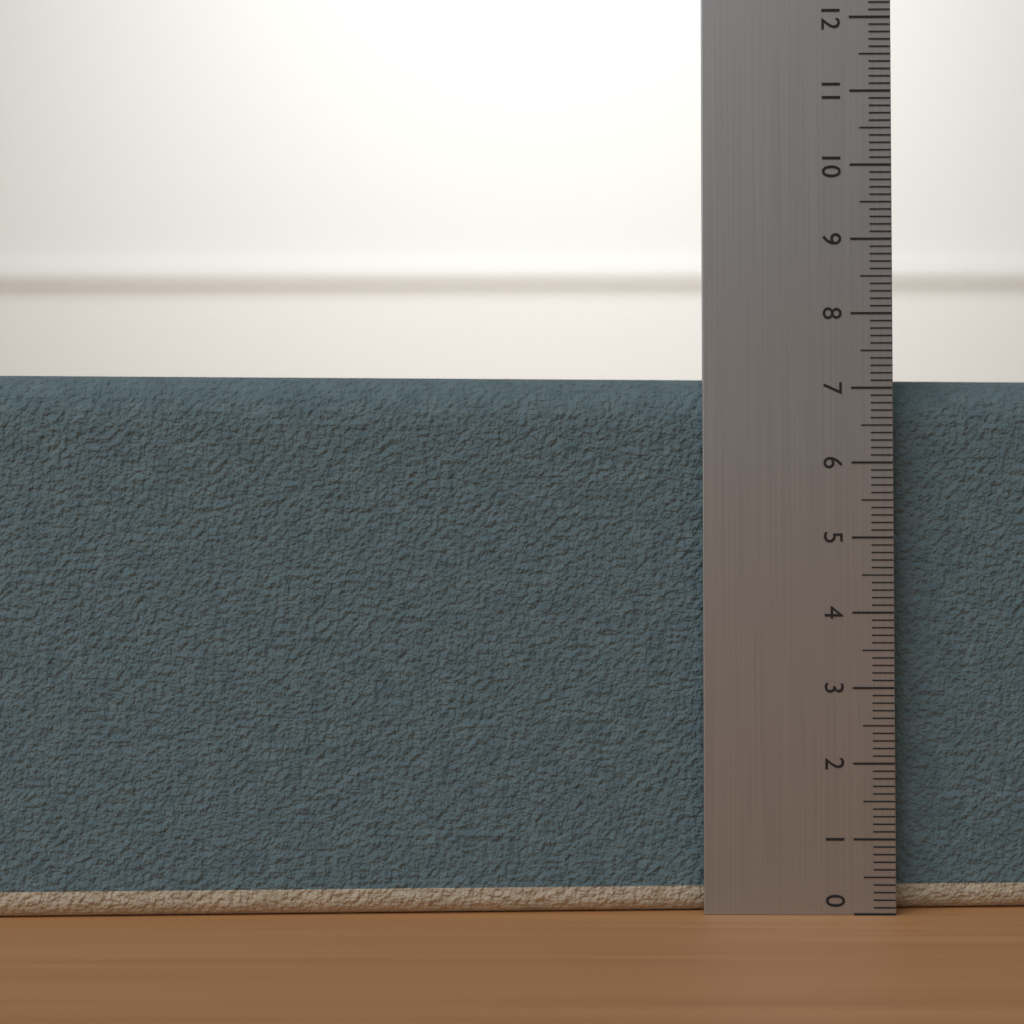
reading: 7.2 (no unit)
